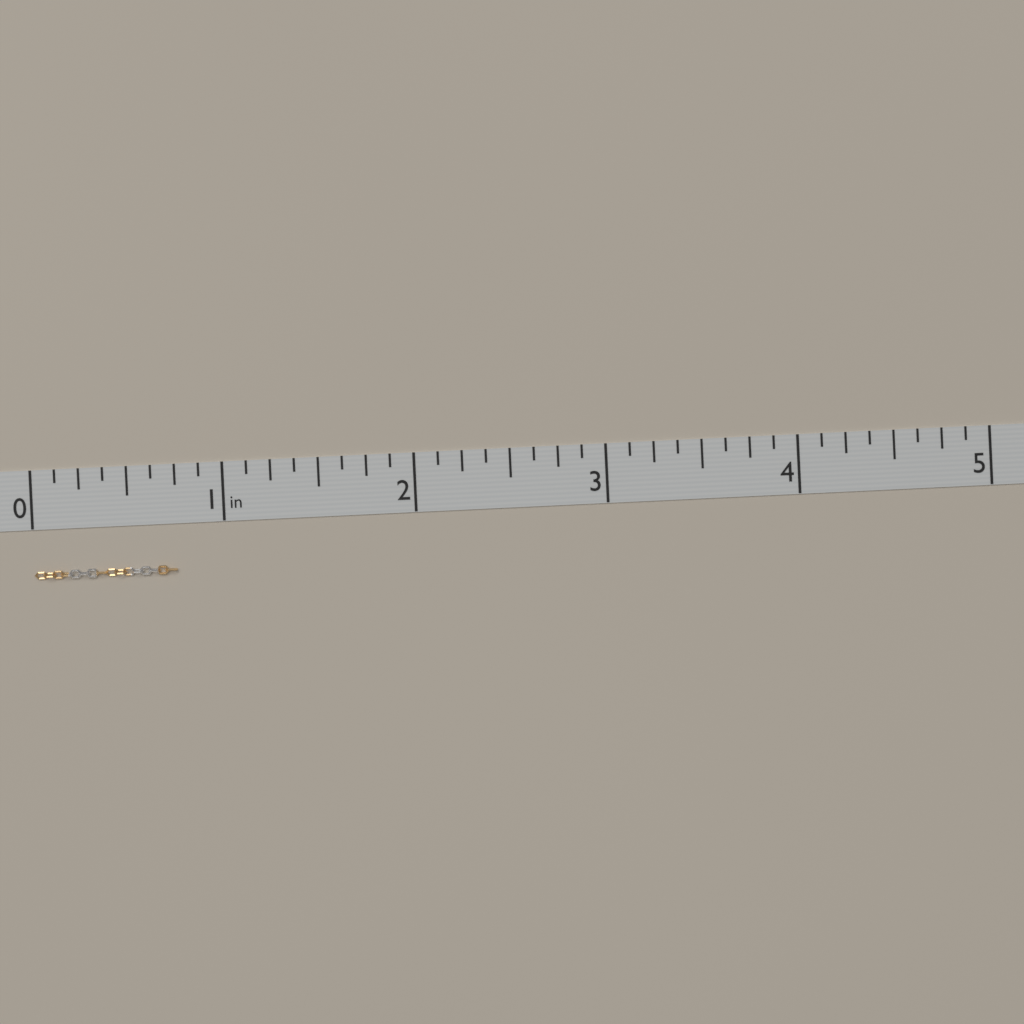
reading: 0.750 in
